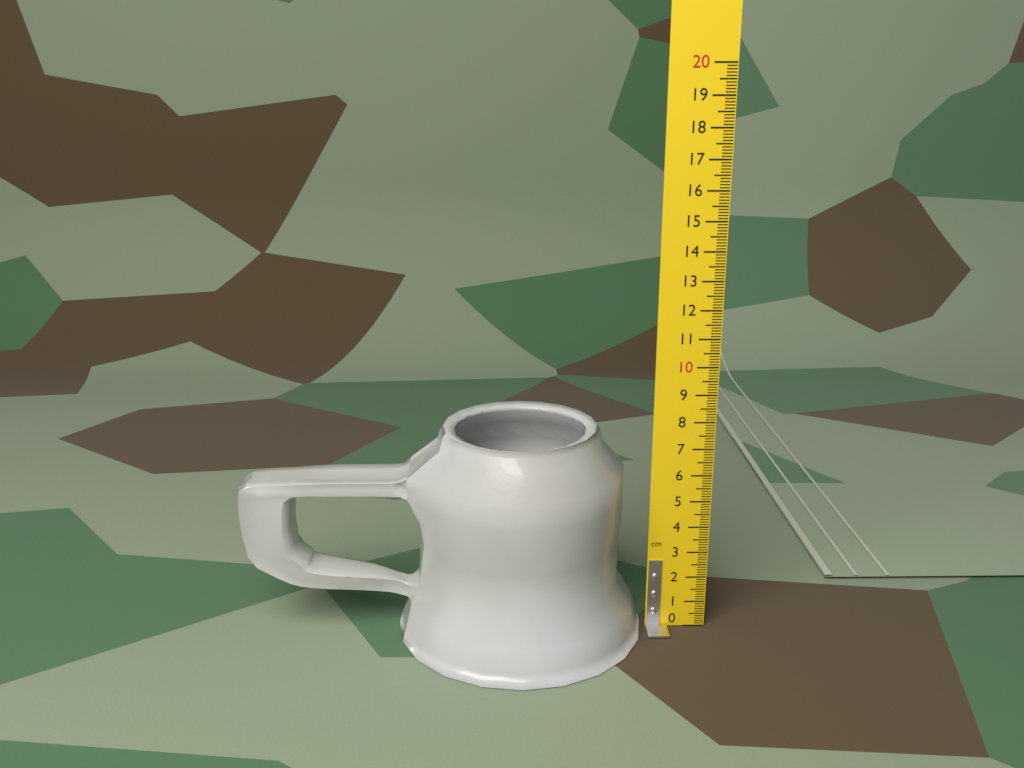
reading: 7.8 cm
